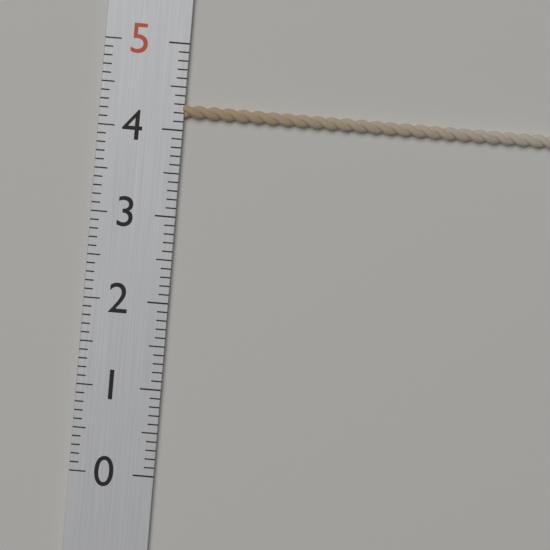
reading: 4.3 (no unit)
